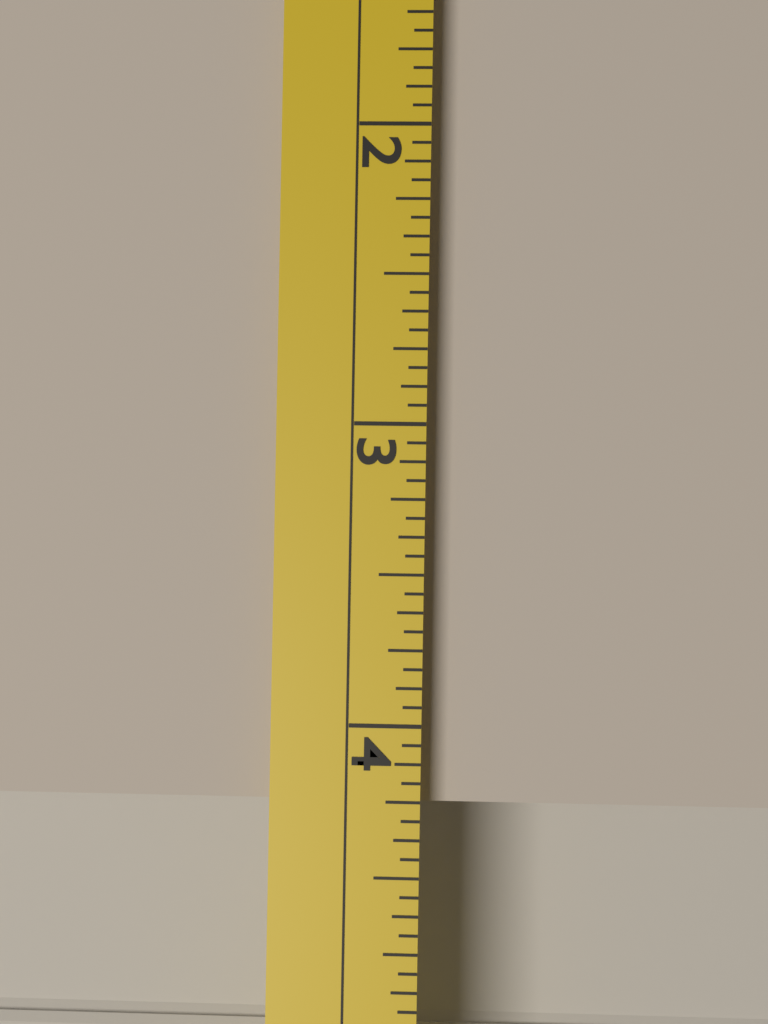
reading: 4.2500 (no unit)
